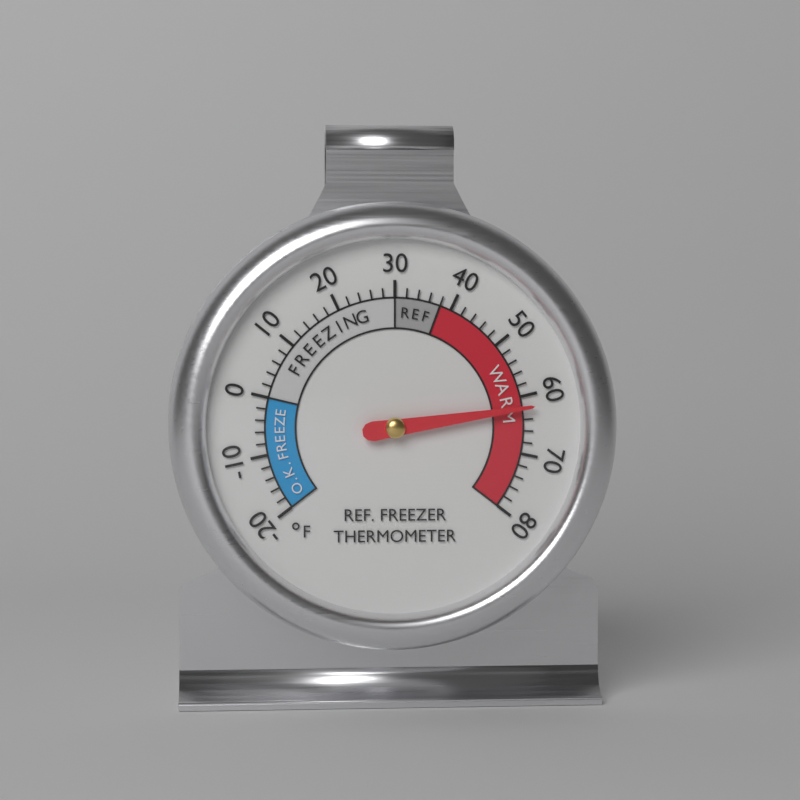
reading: 62 °F
